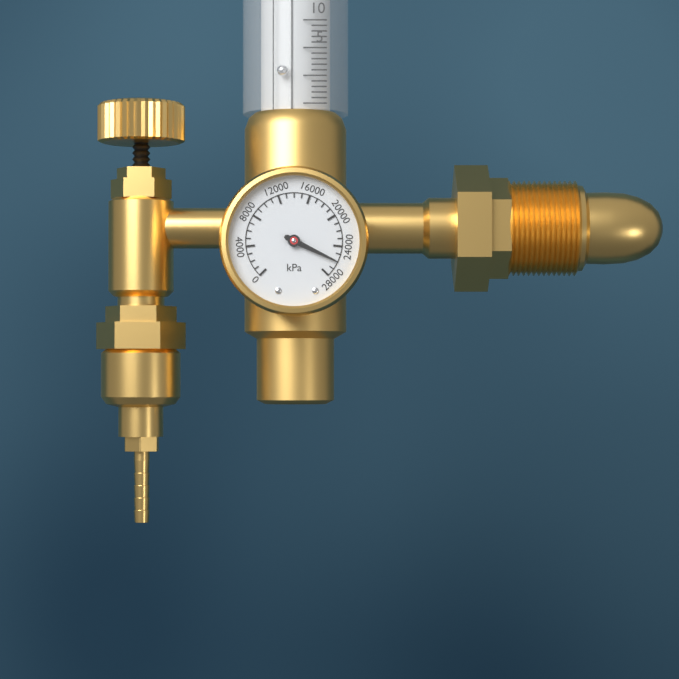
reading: 26000 kPa
